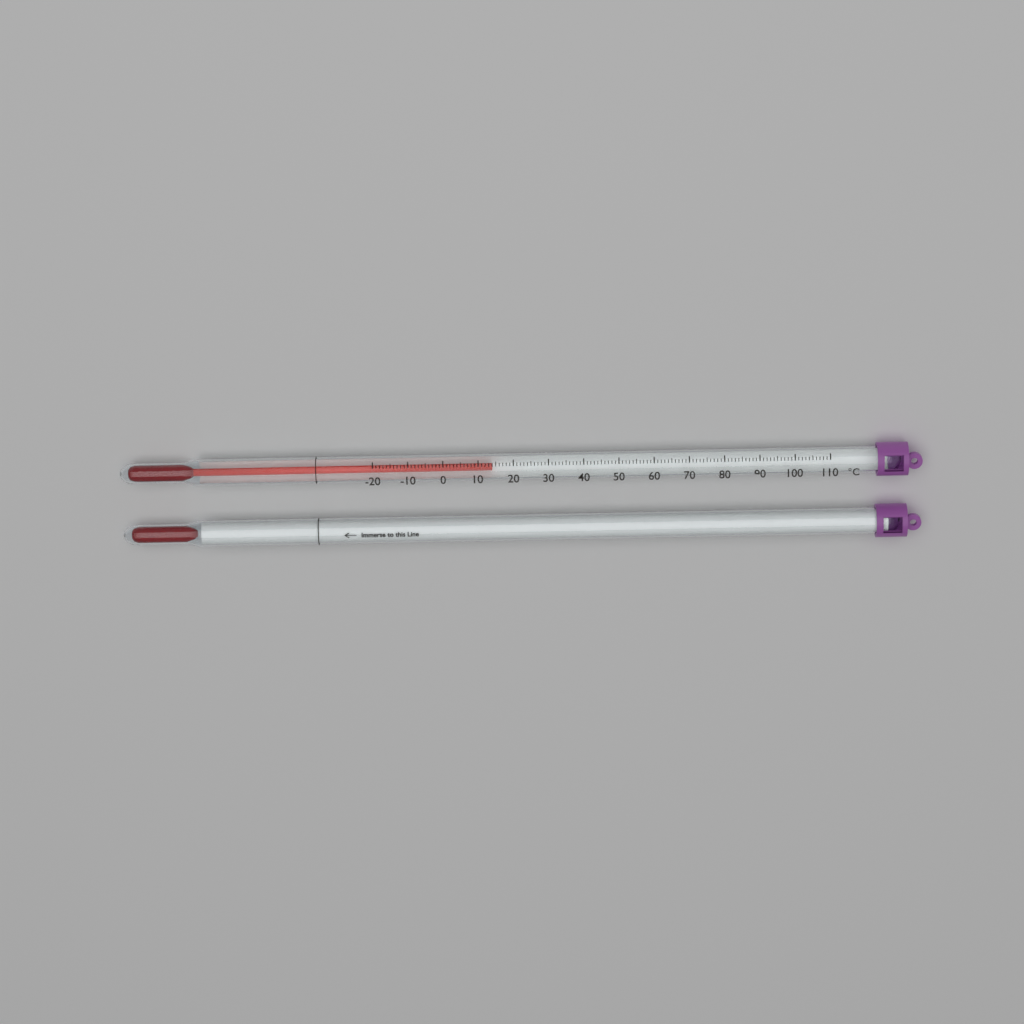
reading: 14 °C
